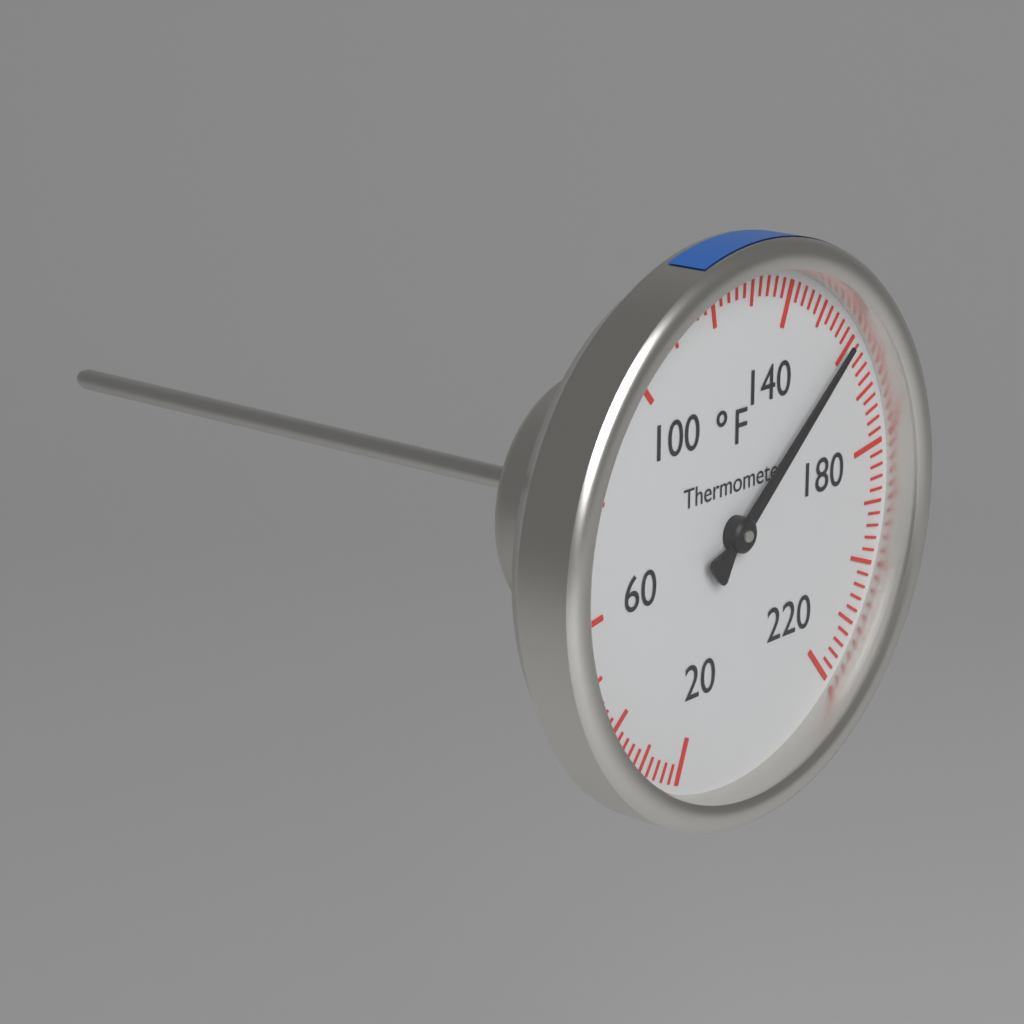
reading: 160 °F
